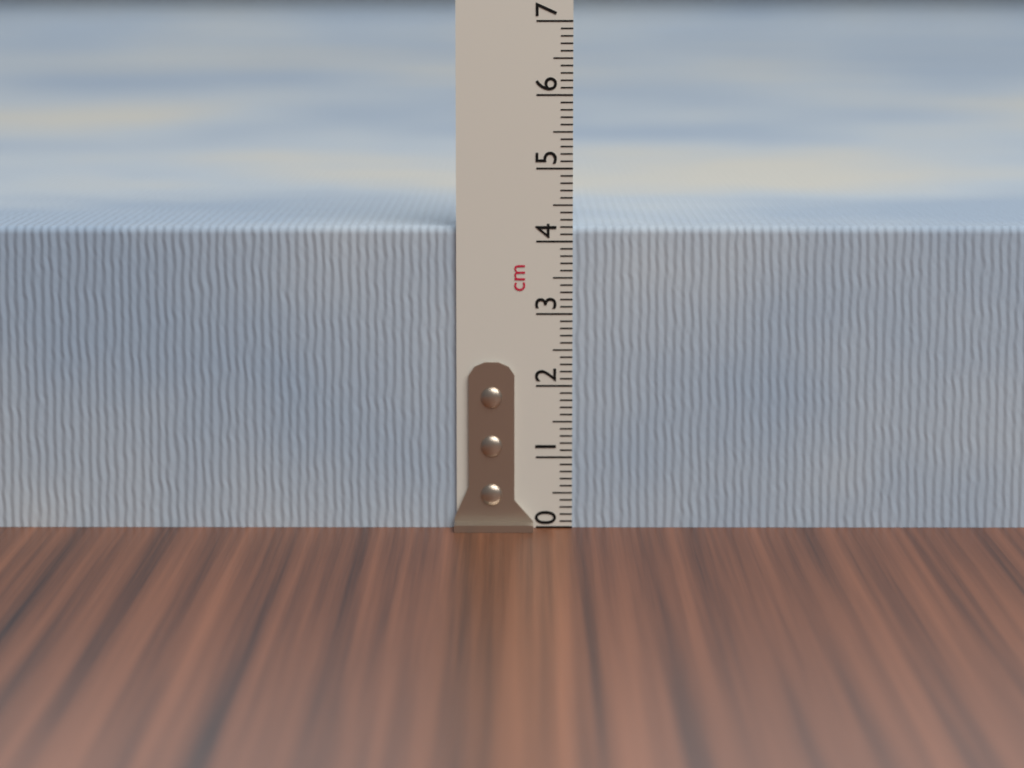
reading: 4.2 cm
